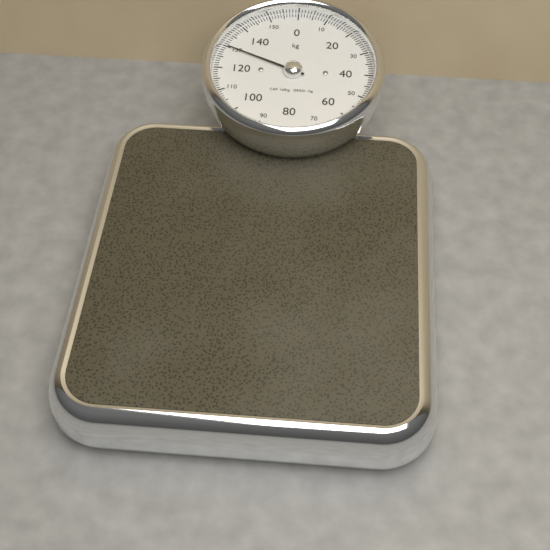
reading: 130 kg
